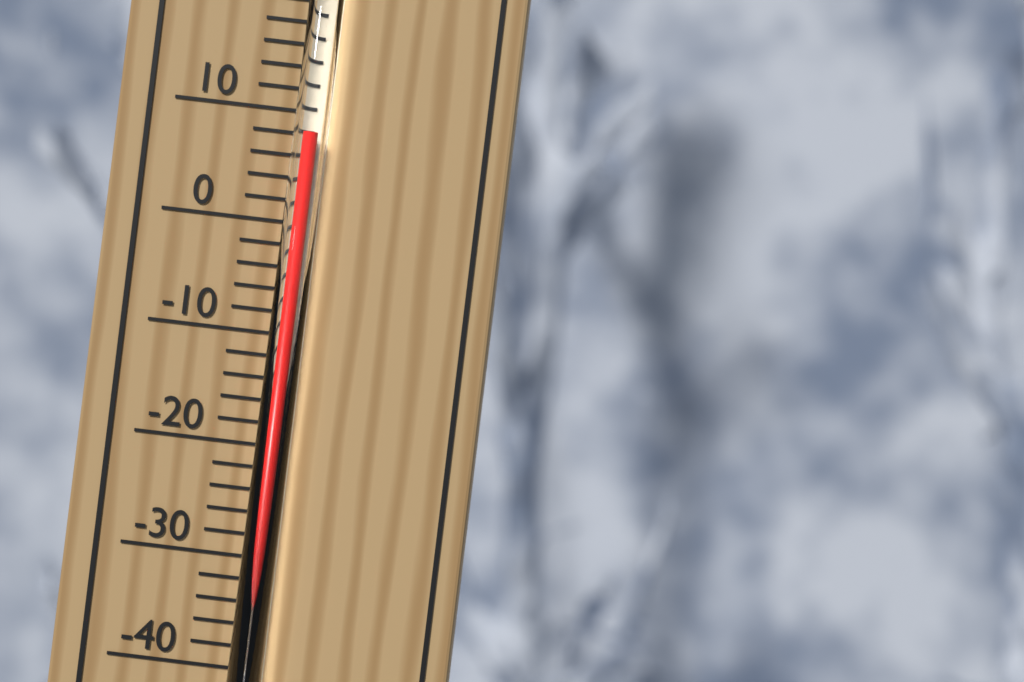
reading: 8 °C
